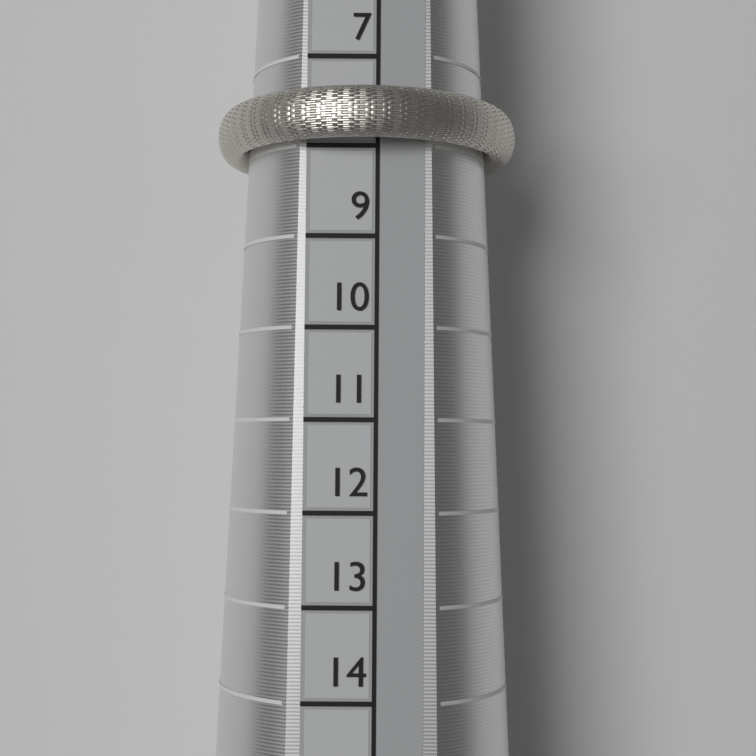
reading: 8 (no unit)
